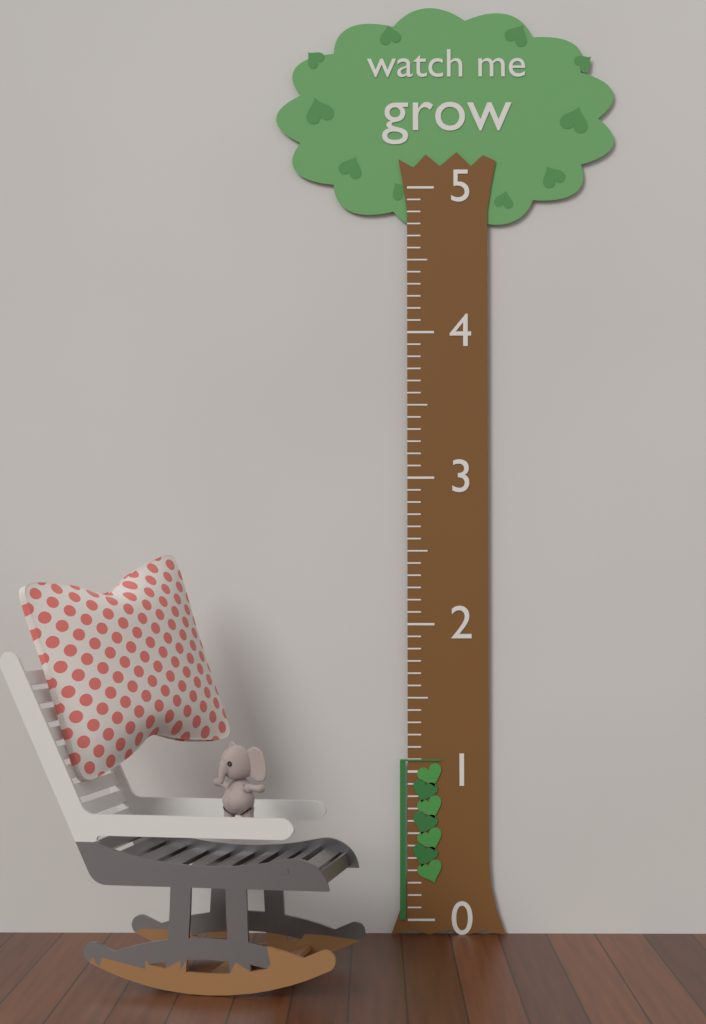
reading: 1.083333 (no unit)
